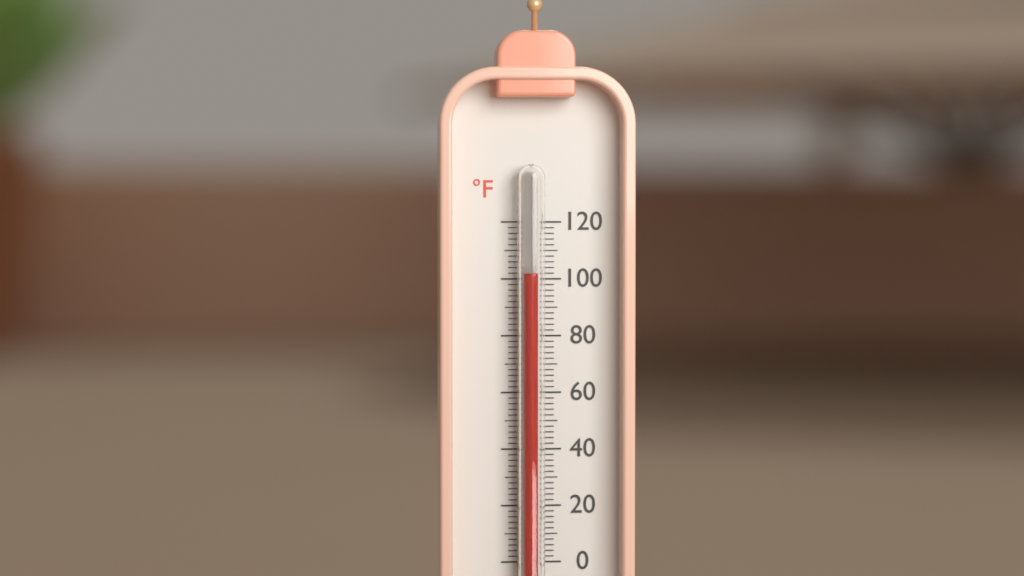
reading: 102 °F
